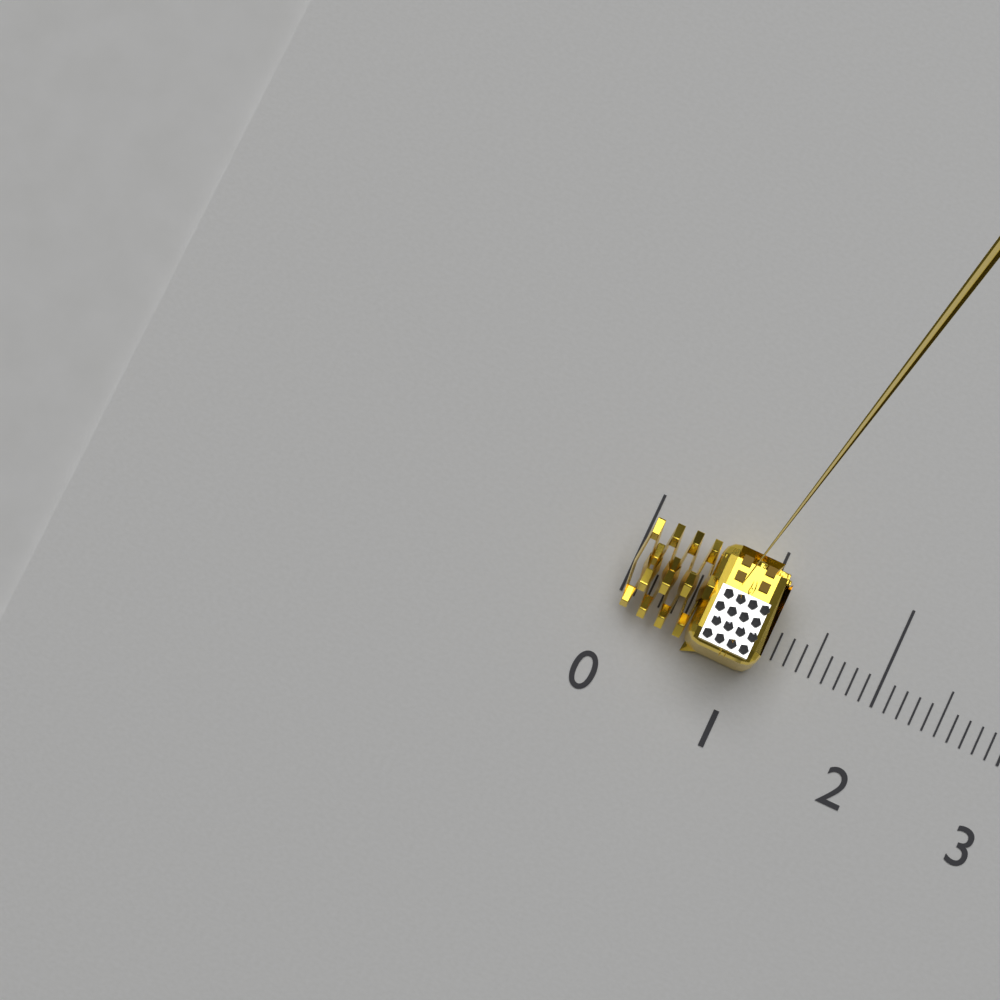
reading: 1.1 (no unit)
